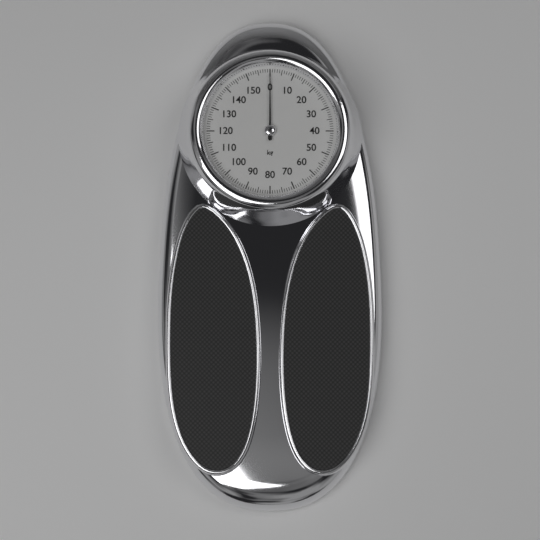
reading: 0 kg
